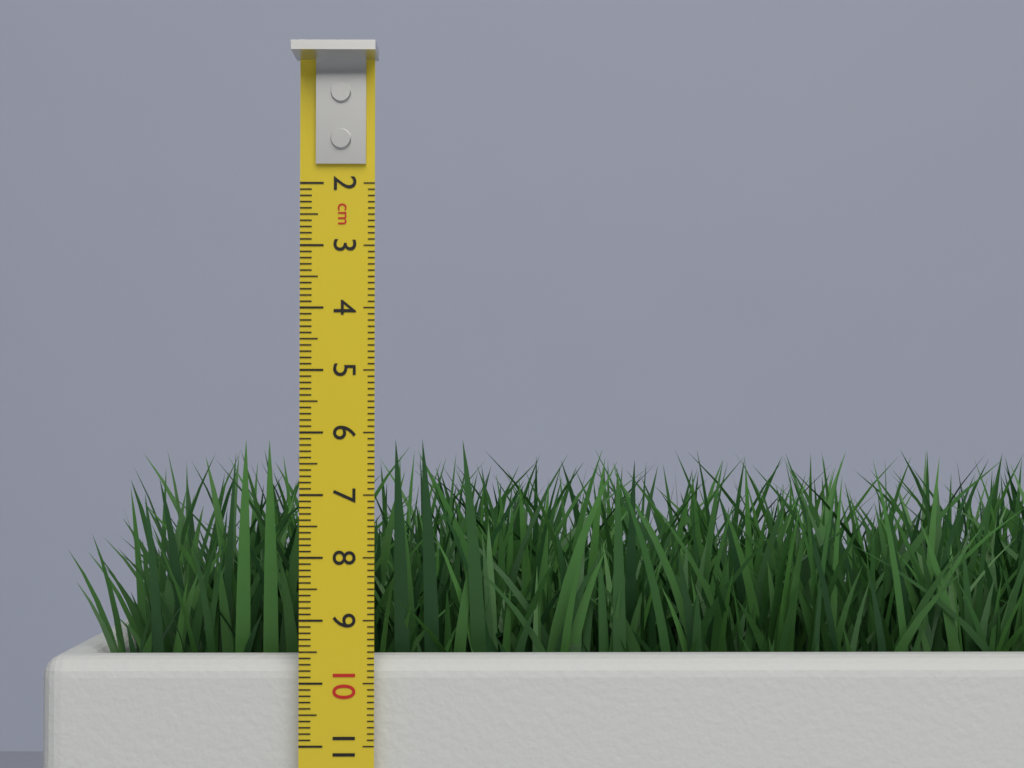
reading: 6.1 cm
